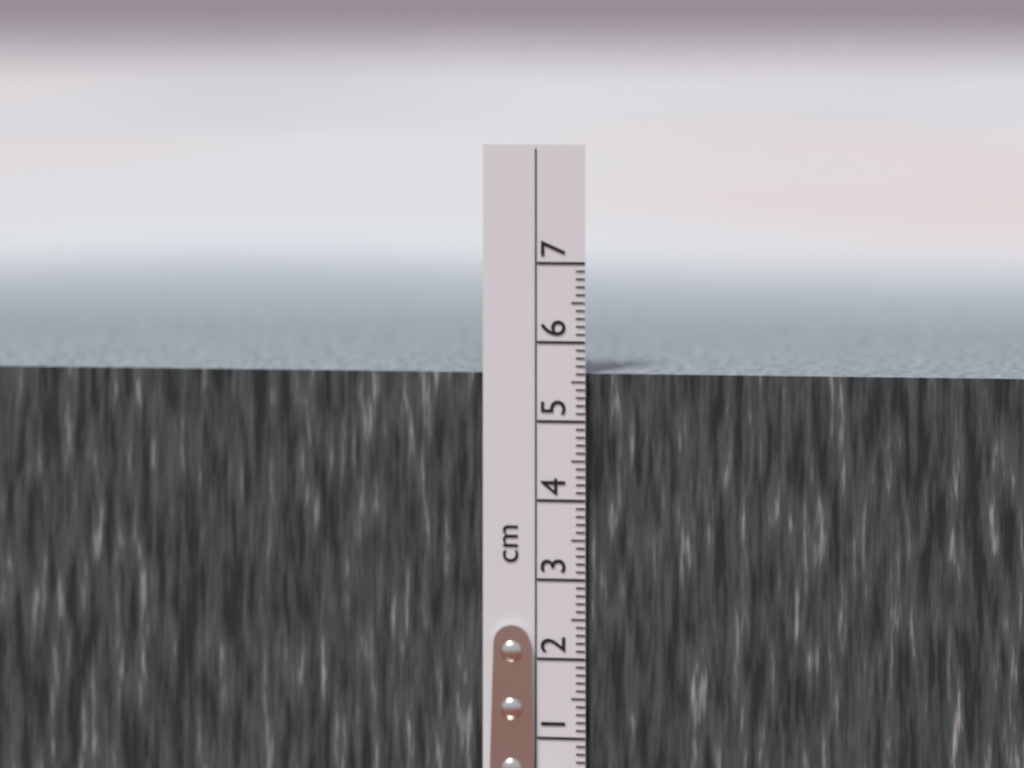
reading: 5.6 cm
